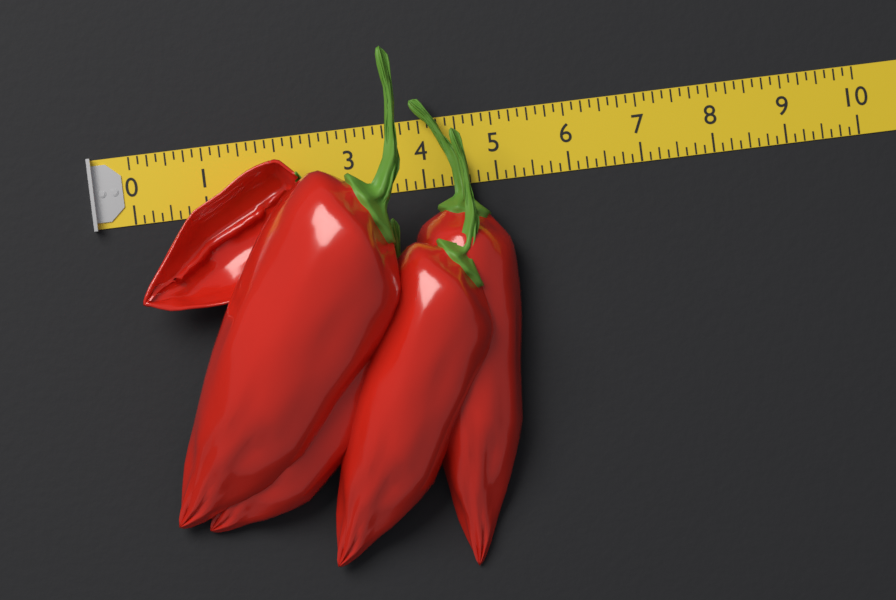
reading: 5.125 (no unit)
